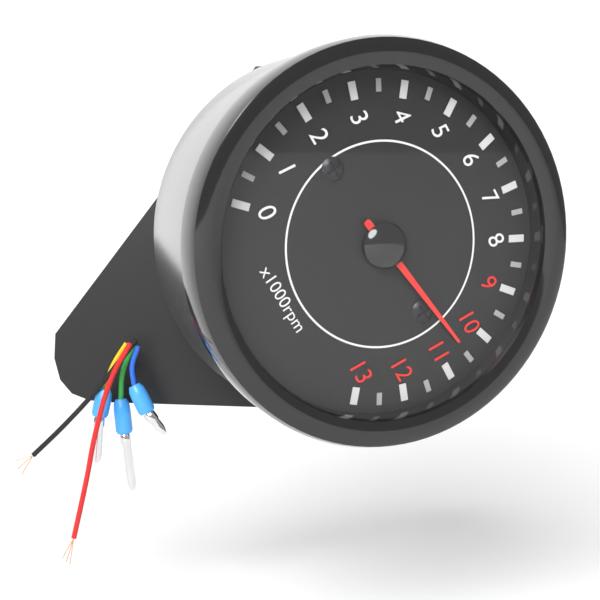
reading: 10.5 x1000rpm
